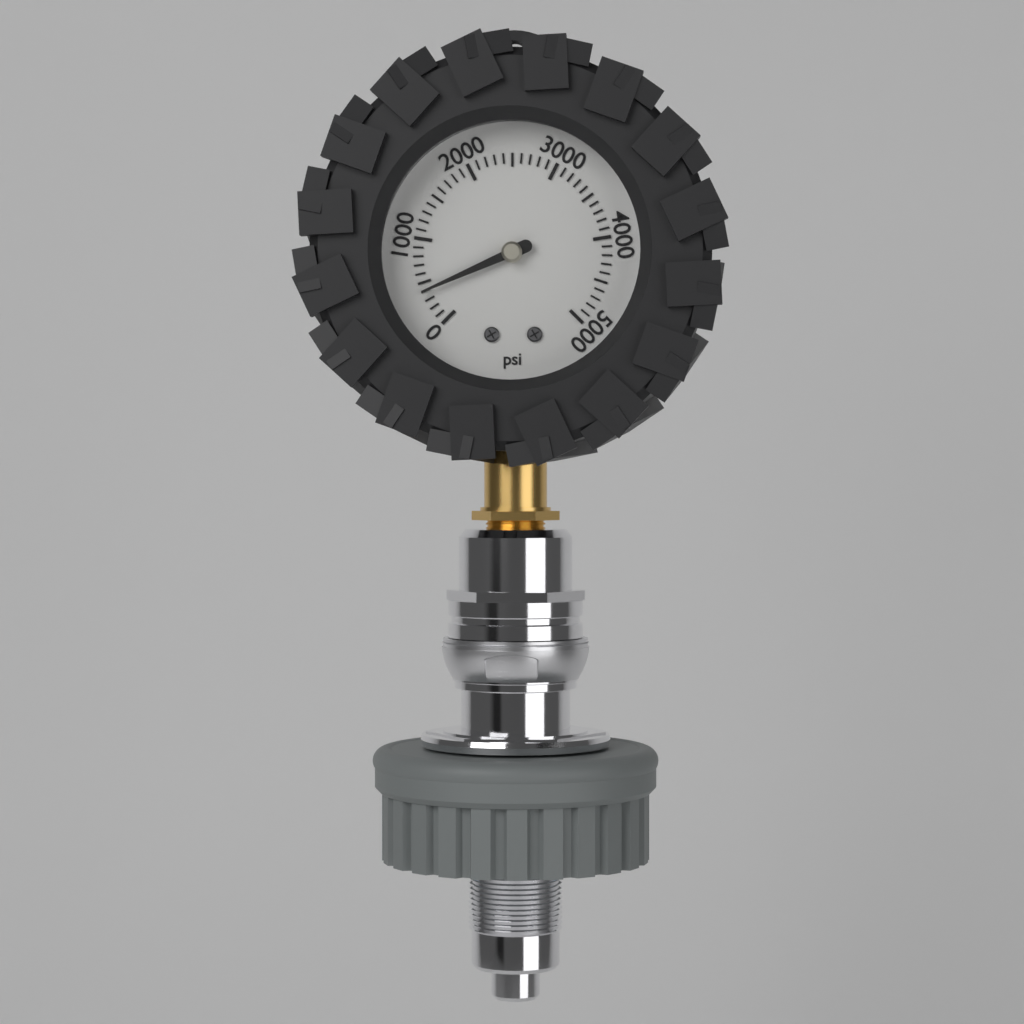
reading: 400 psi
